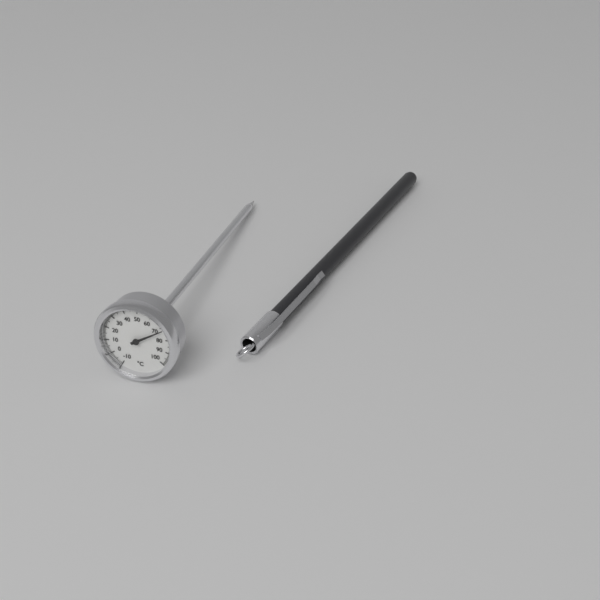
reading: 72 °C
